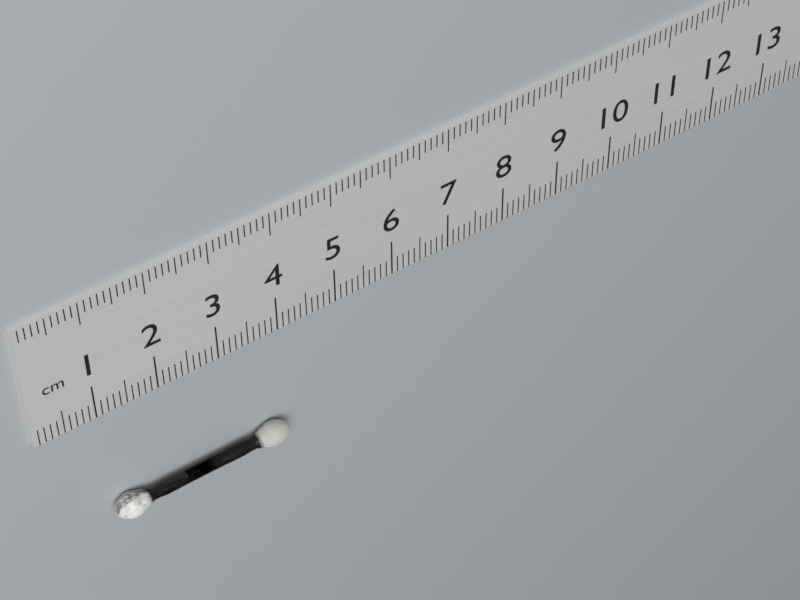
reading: 4.0 cm
